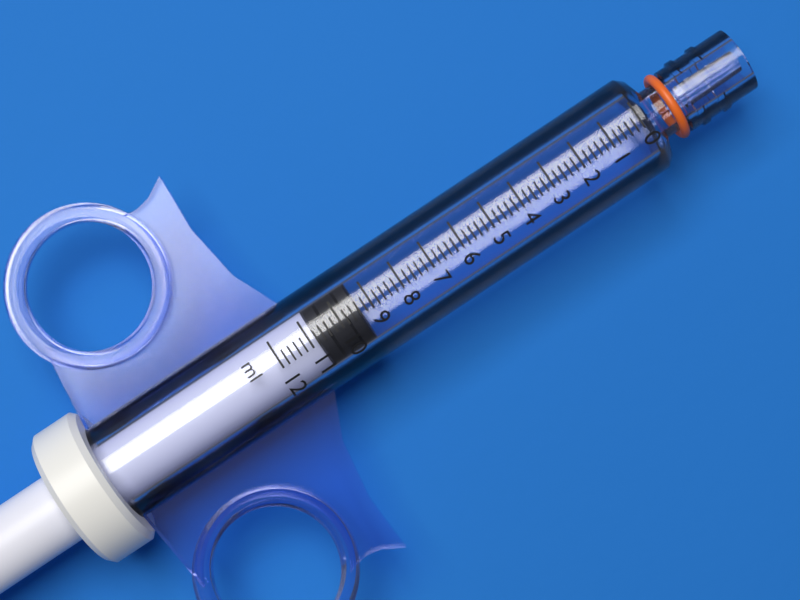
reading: 9.4 ml
